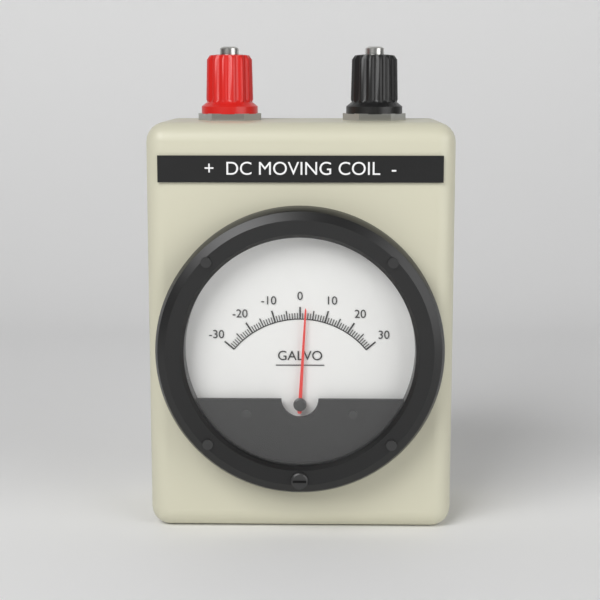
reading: 2 (no unit)
